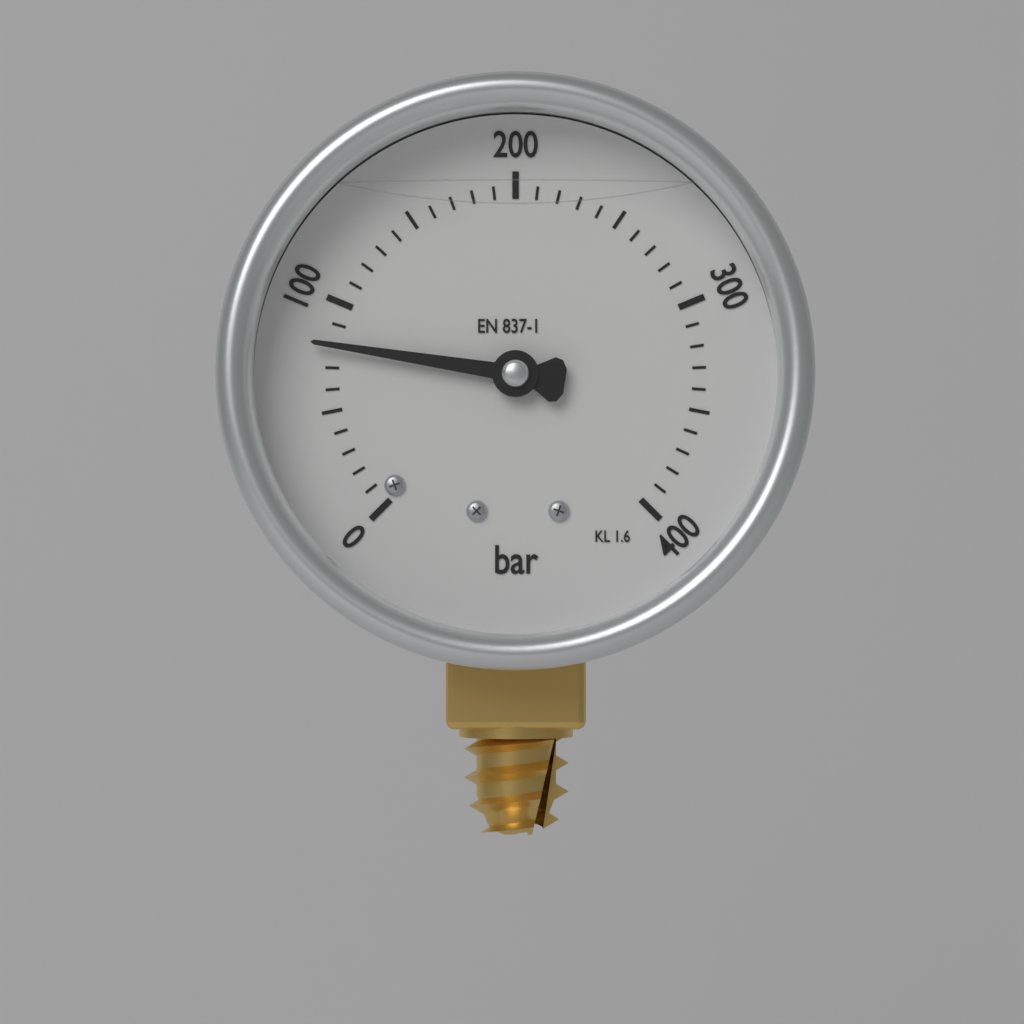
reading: 80 bar
